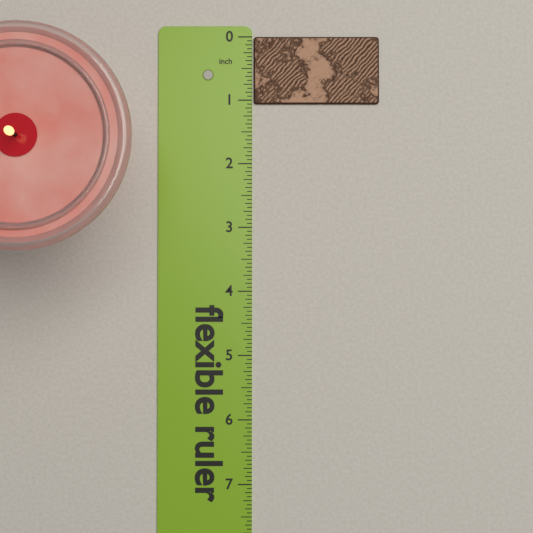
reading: 1.0625 in
